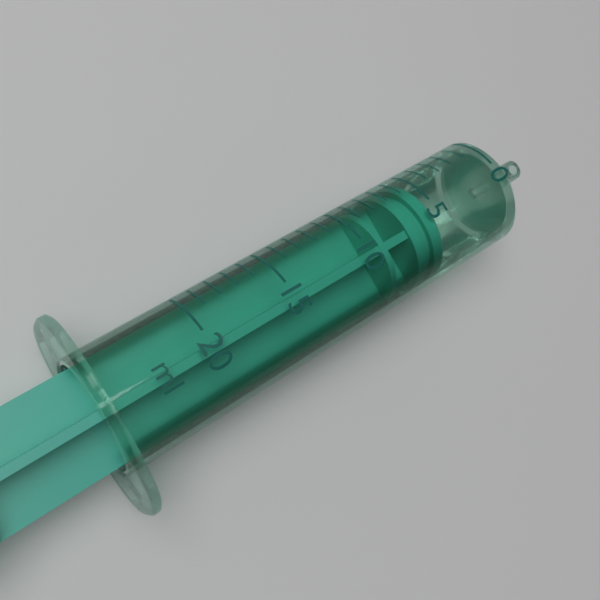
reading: 5 ml
